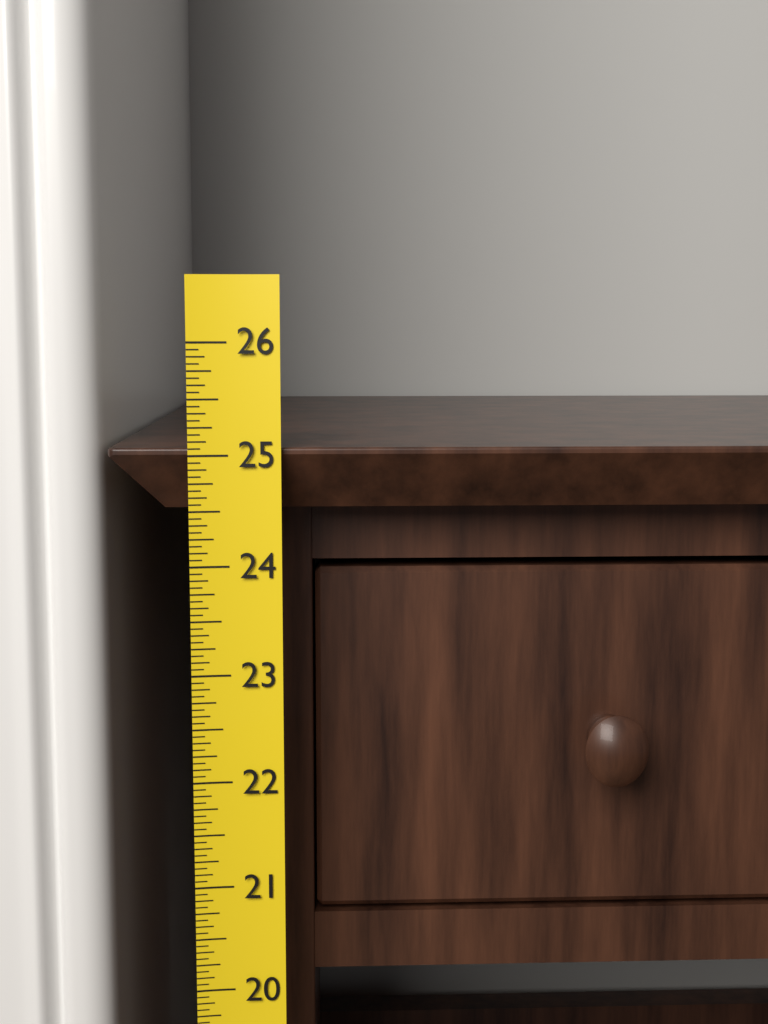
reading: 25.0625 (no unit)
